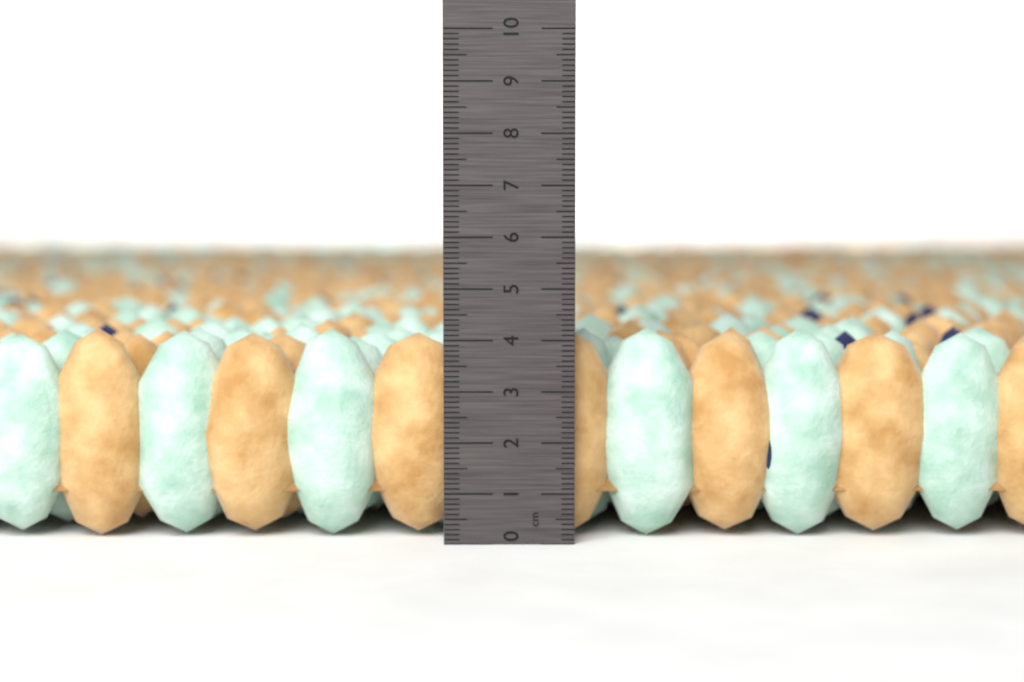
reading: 4.2 cm
